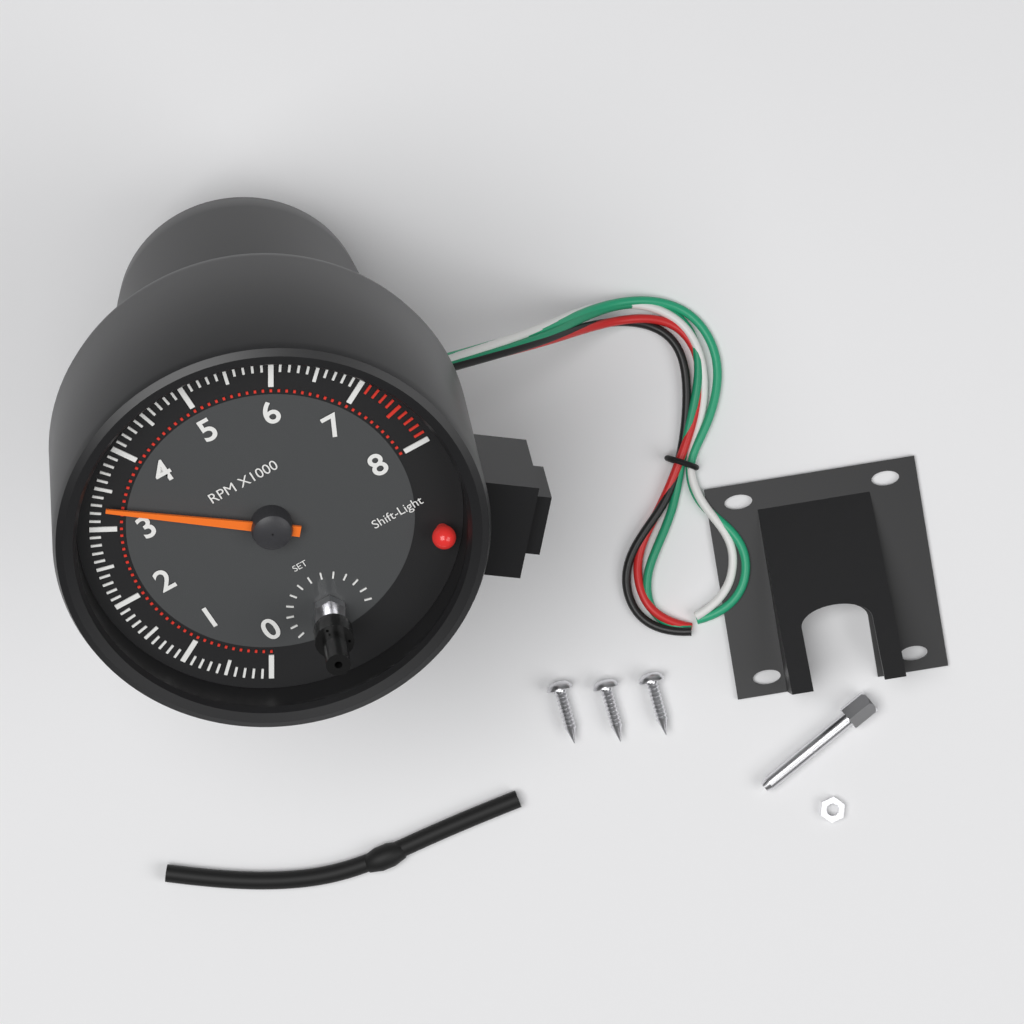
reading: 3300 RPM
